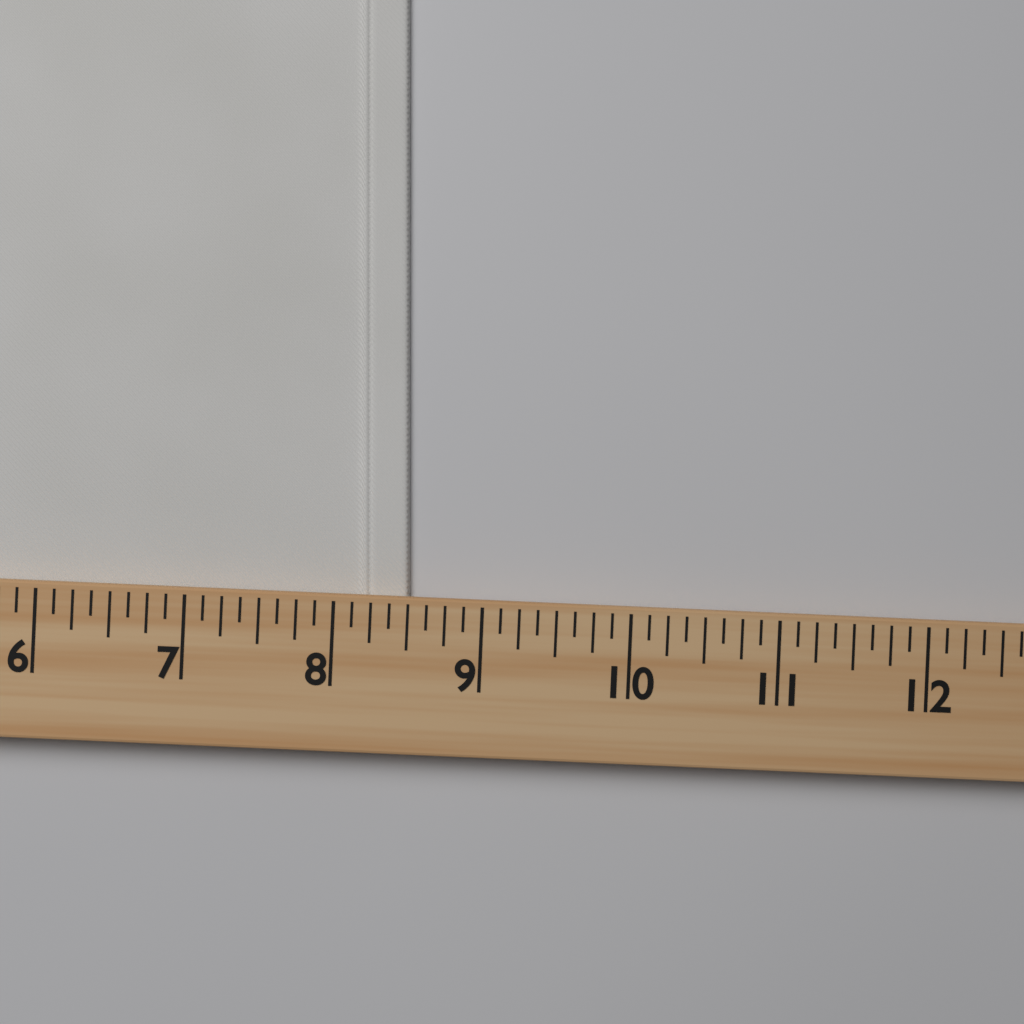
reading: 8.500 (no unit)
